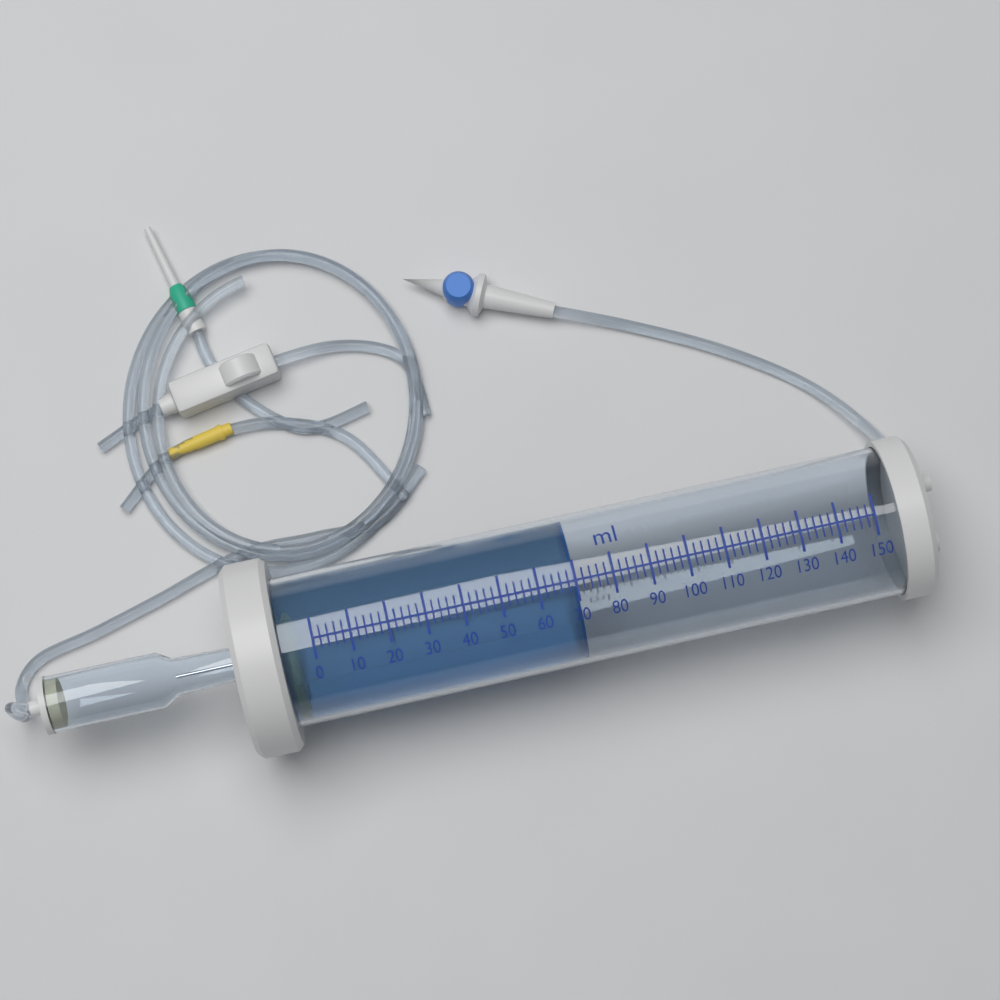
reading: 70 ml
